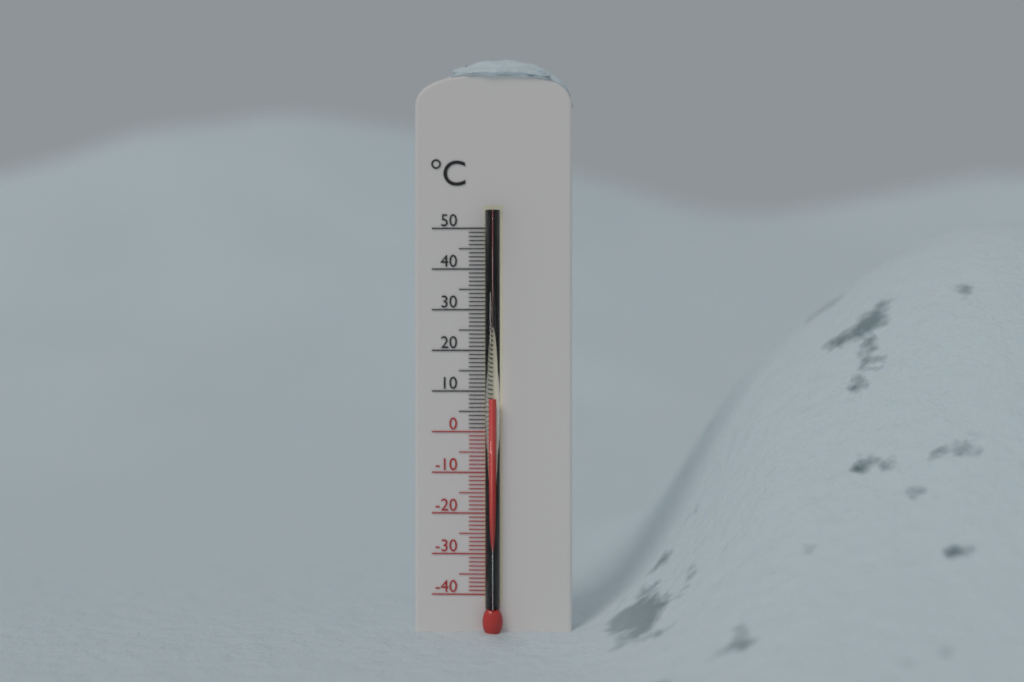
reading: 8 °C
